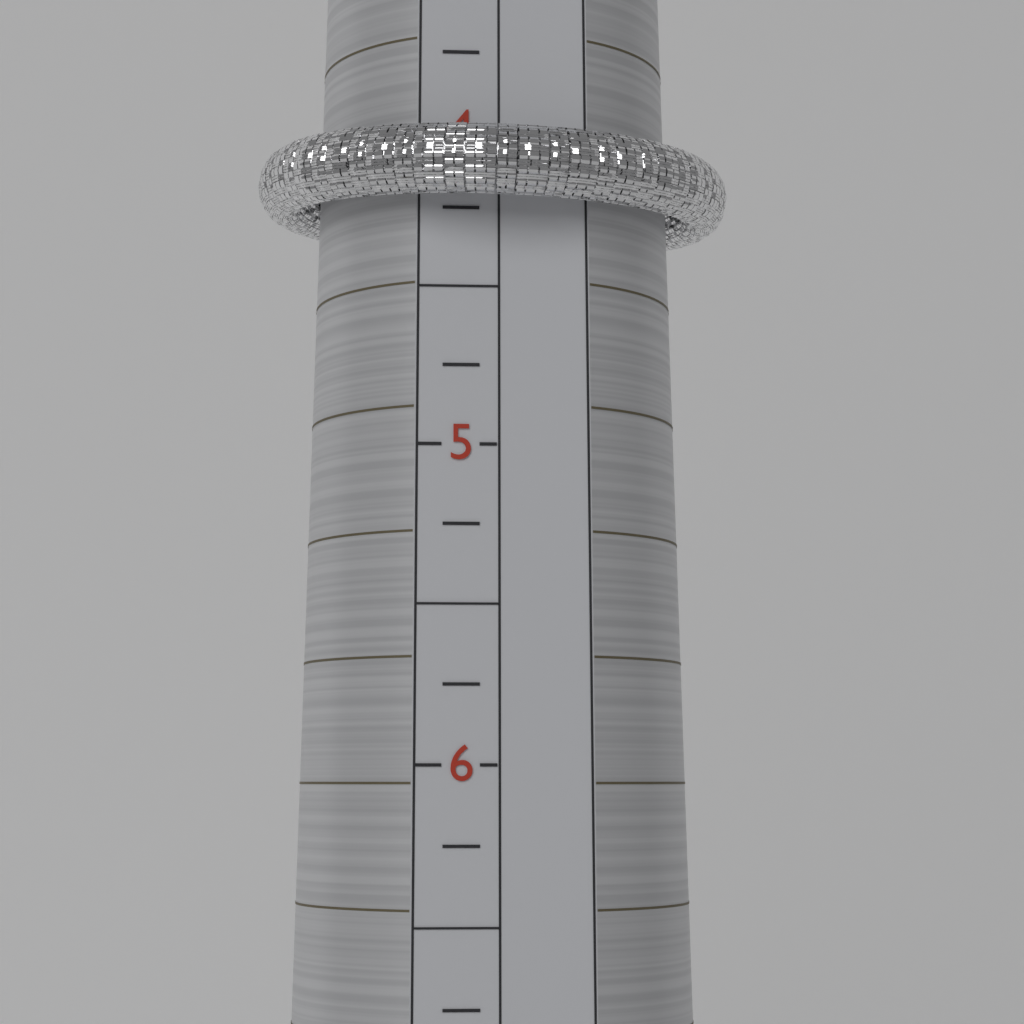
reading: 4.25 (no unit)
